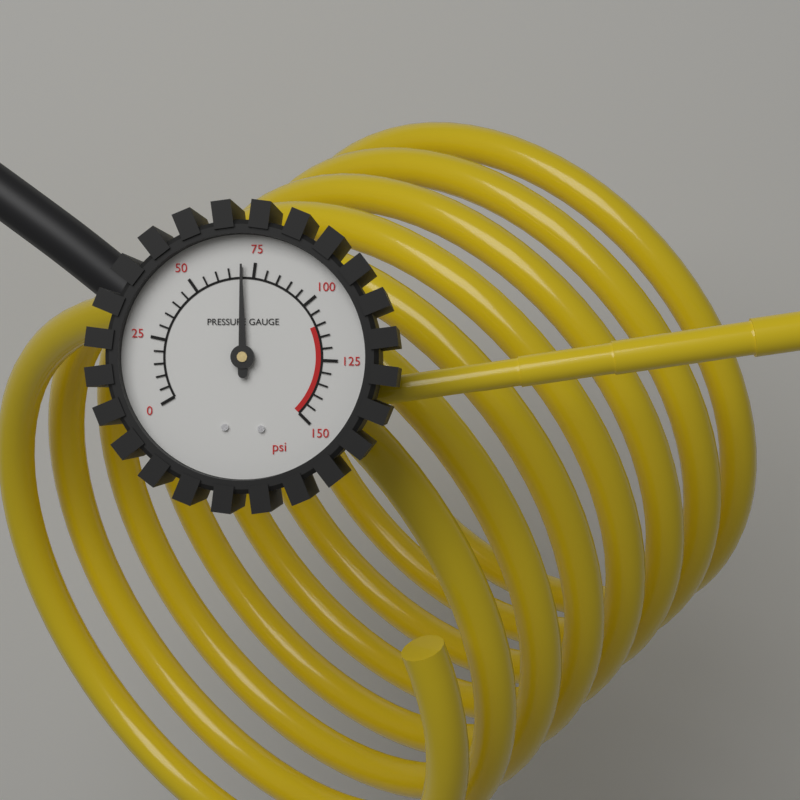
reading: 70 psi
